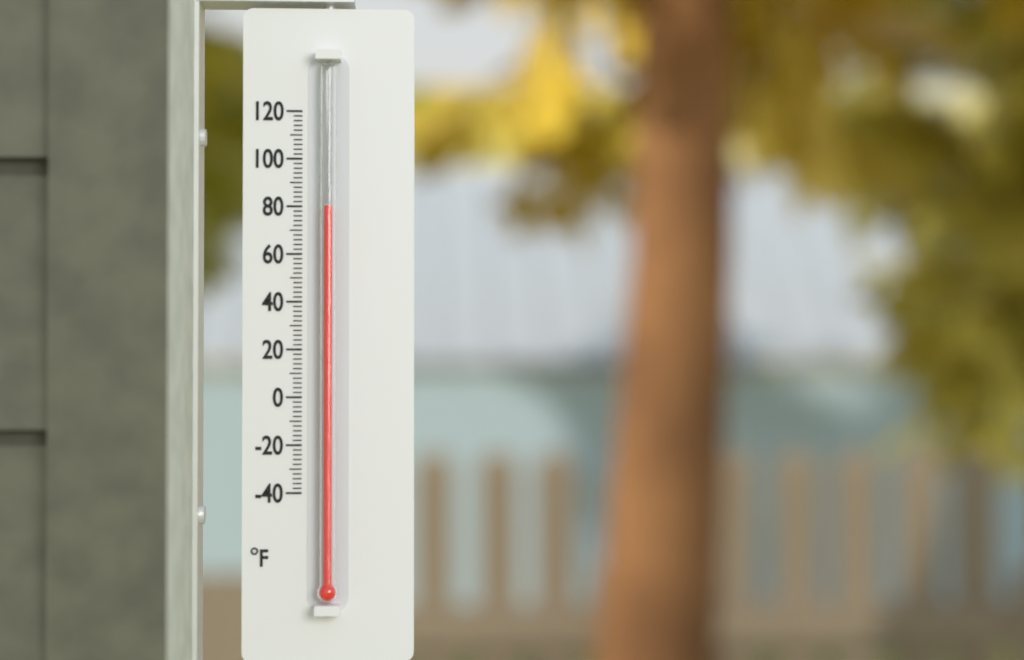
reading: 80 °F
